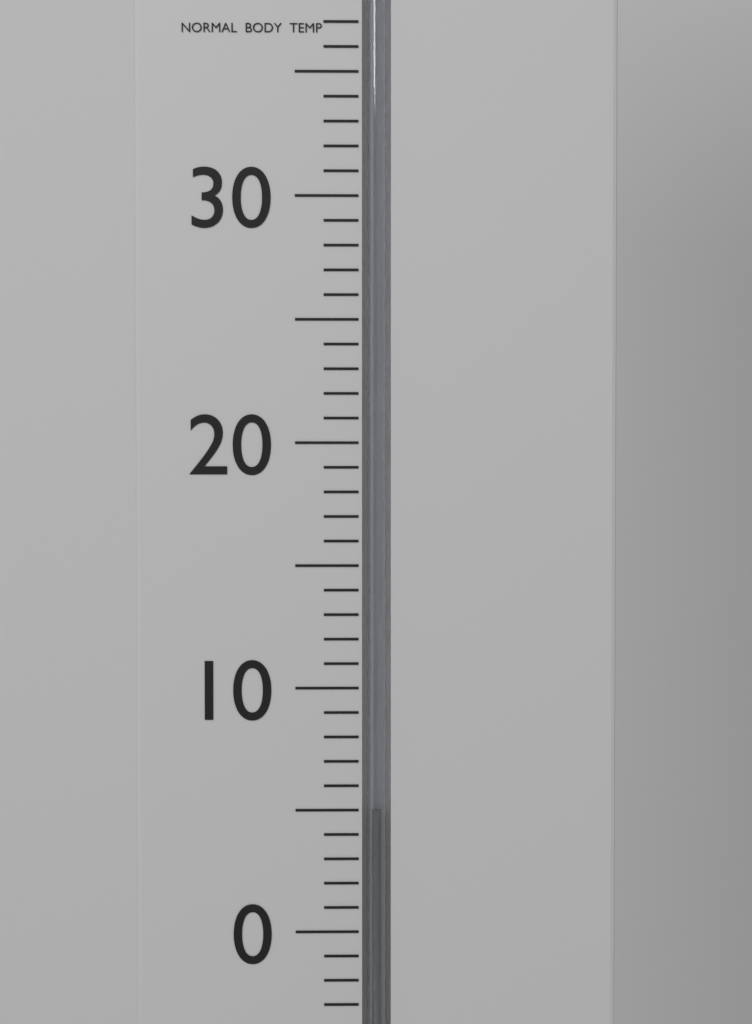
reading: 5 °C
